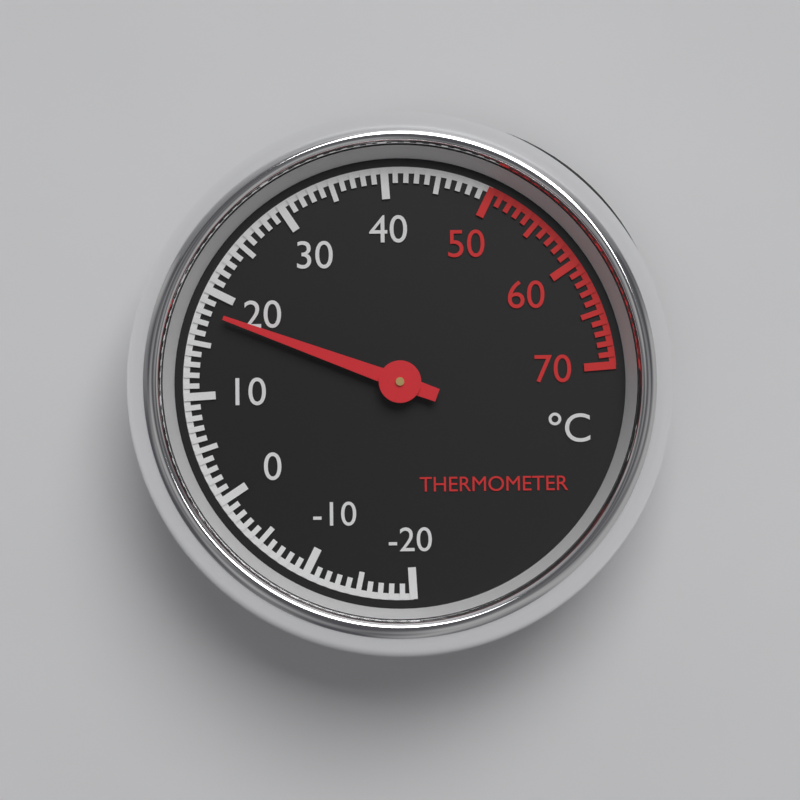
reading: 18 °C
